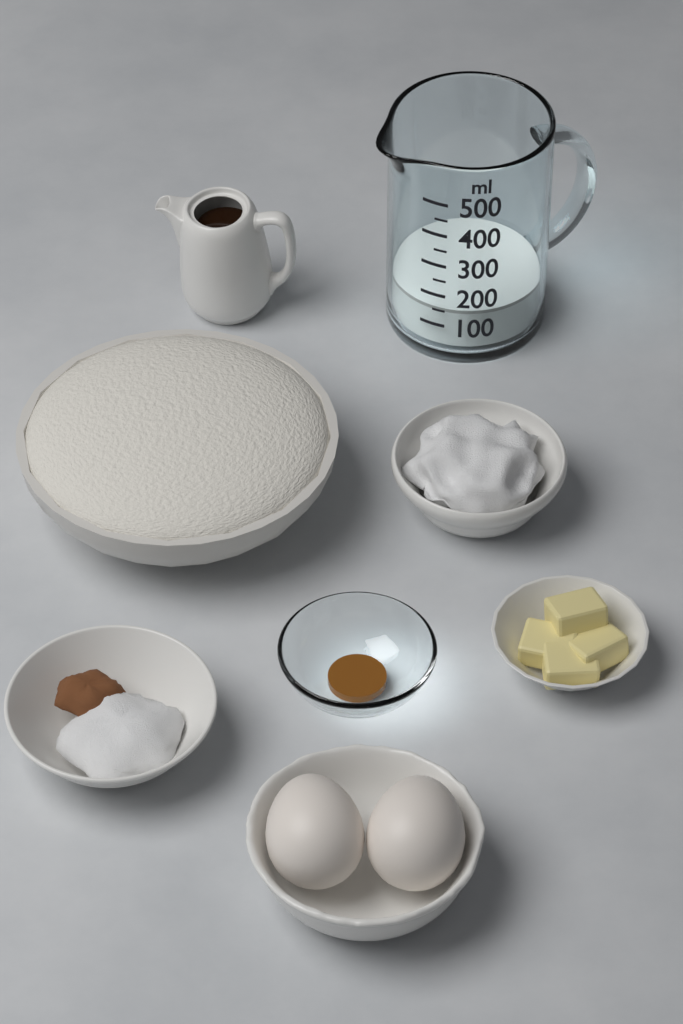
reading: 150 ml
